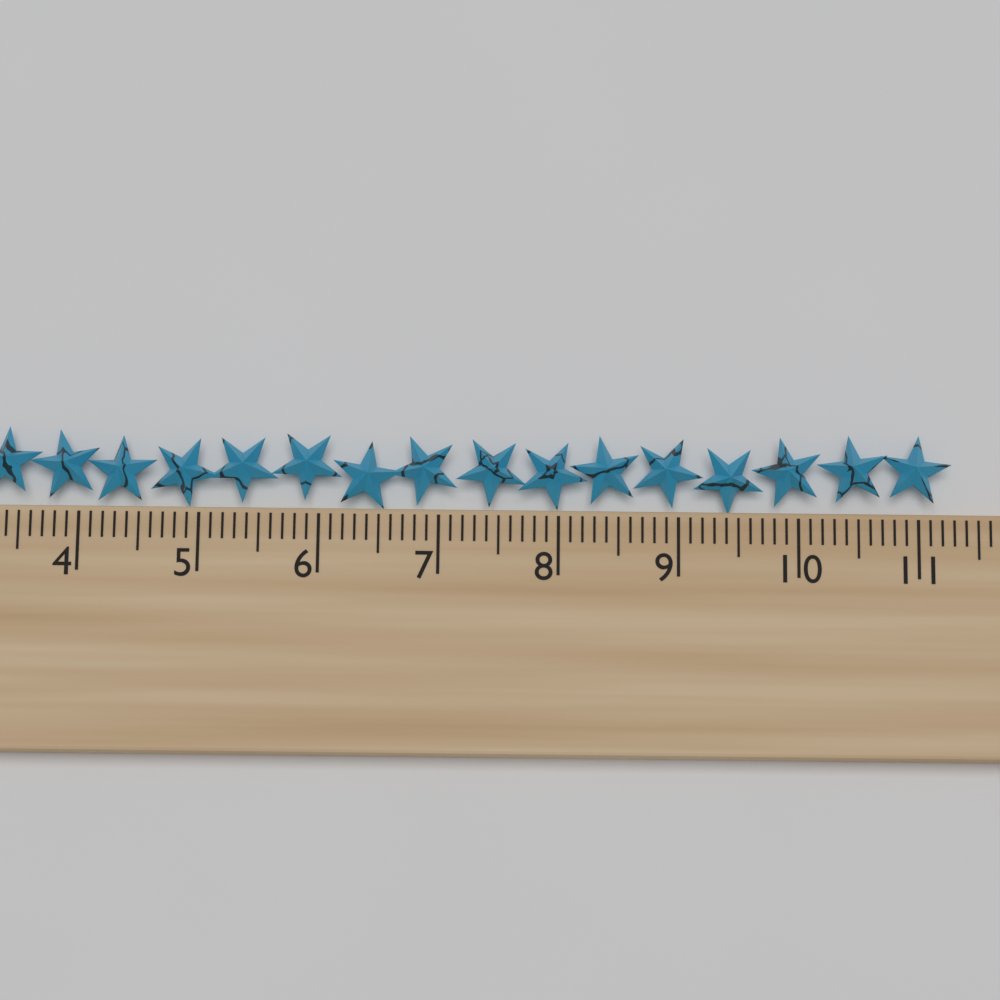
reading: 11.3 cm
